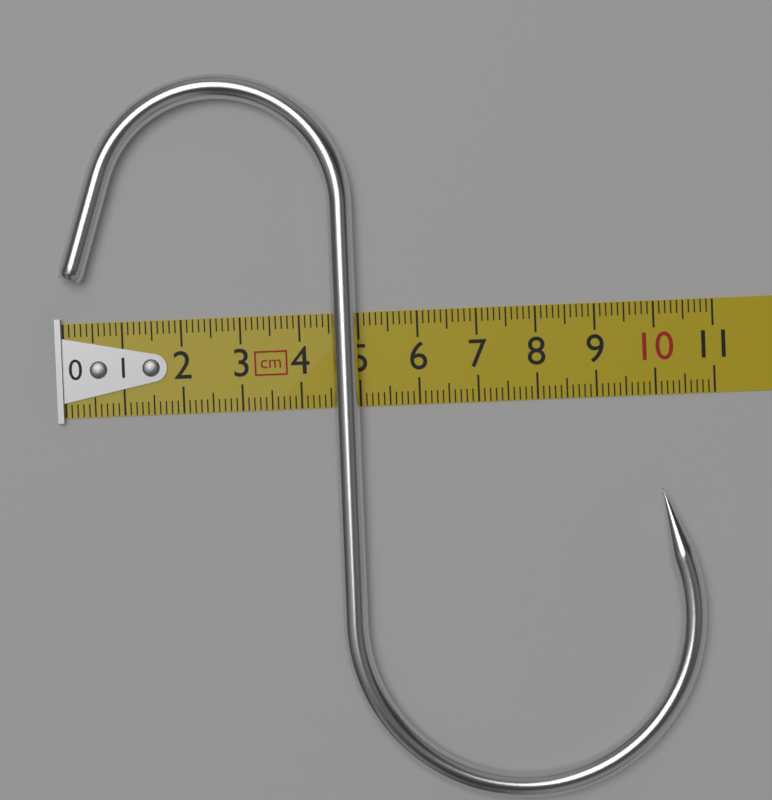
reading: 10.7 cm
